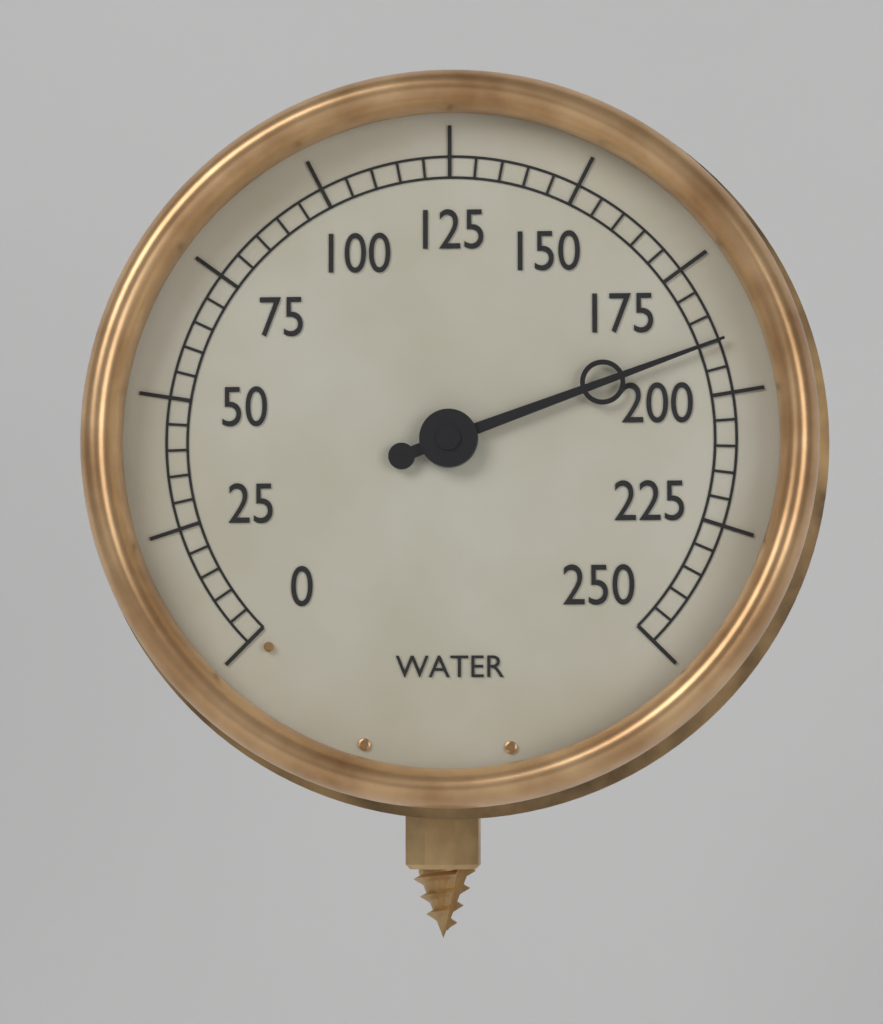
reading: 190 (no unit)
